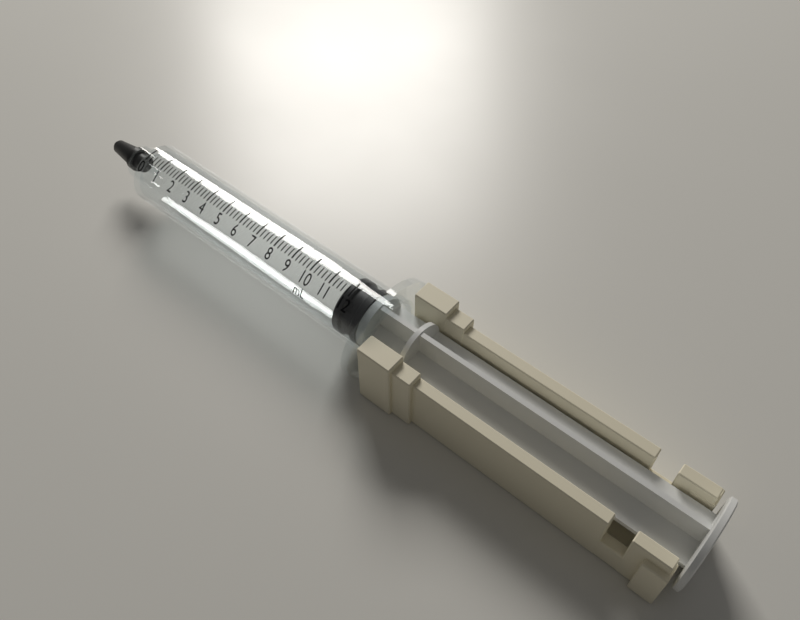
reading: 11.6 mL
